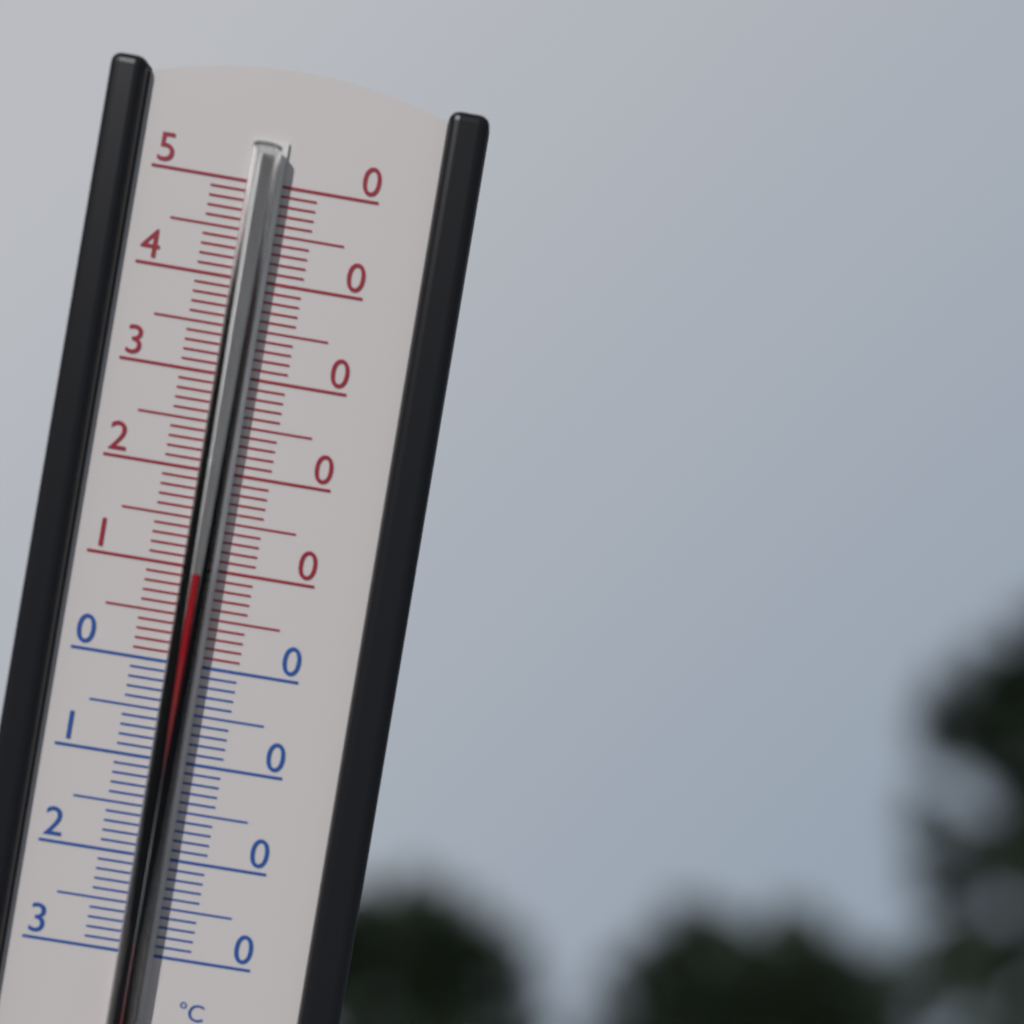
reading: 10 °C
